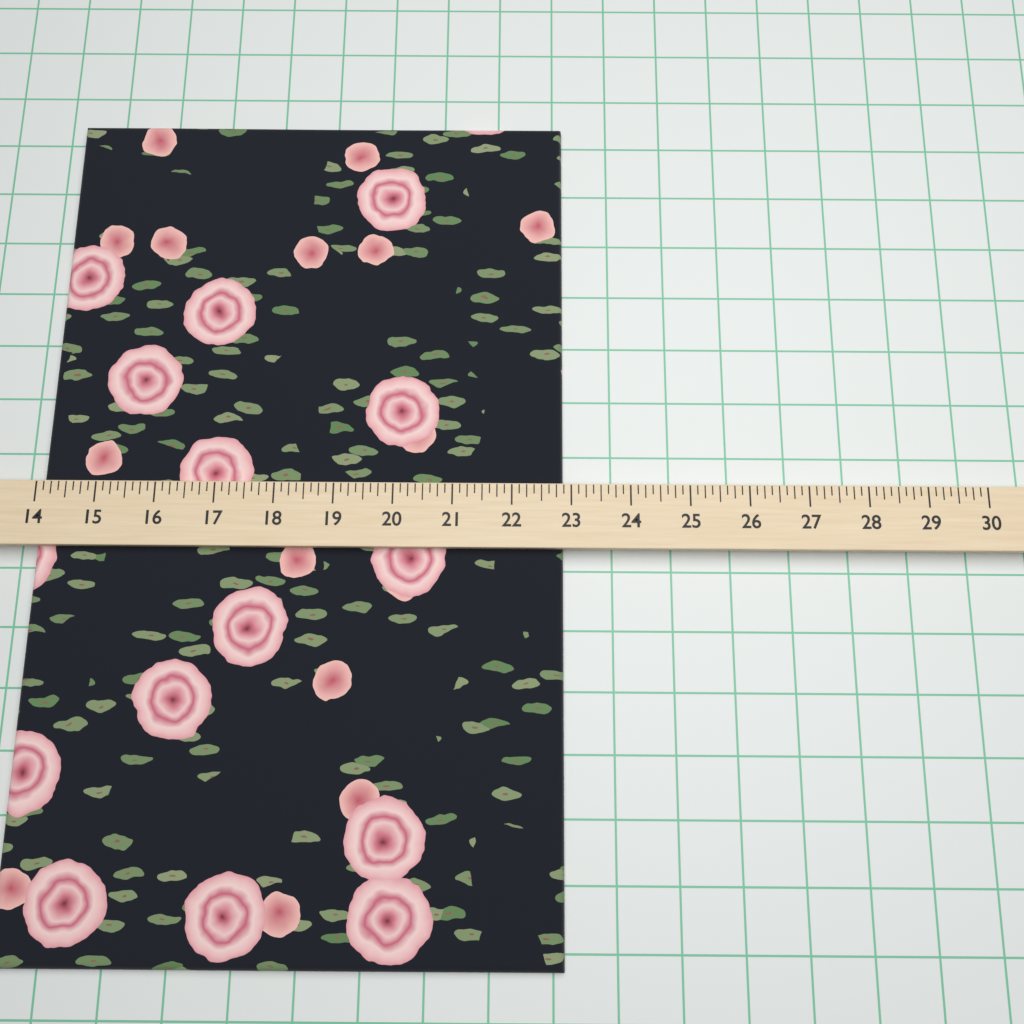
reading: 22.875 (no unit)
